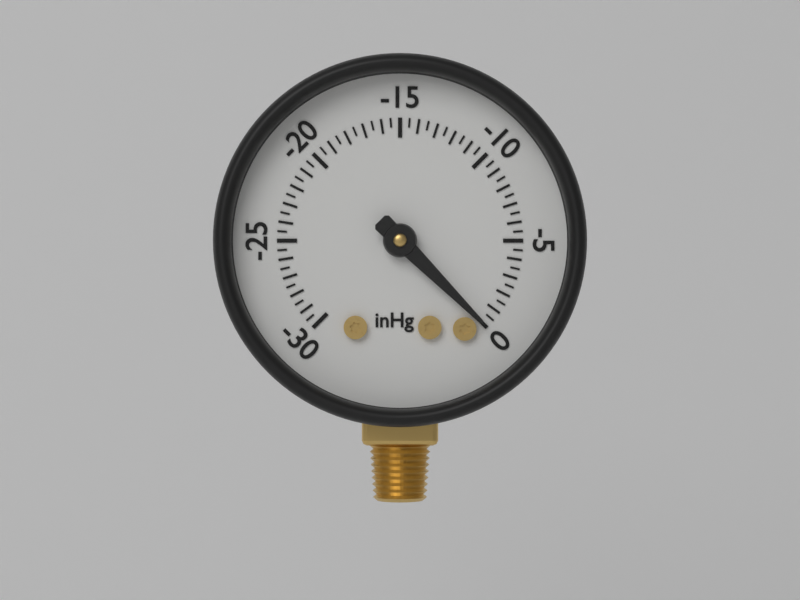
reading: 0.0 inHg
